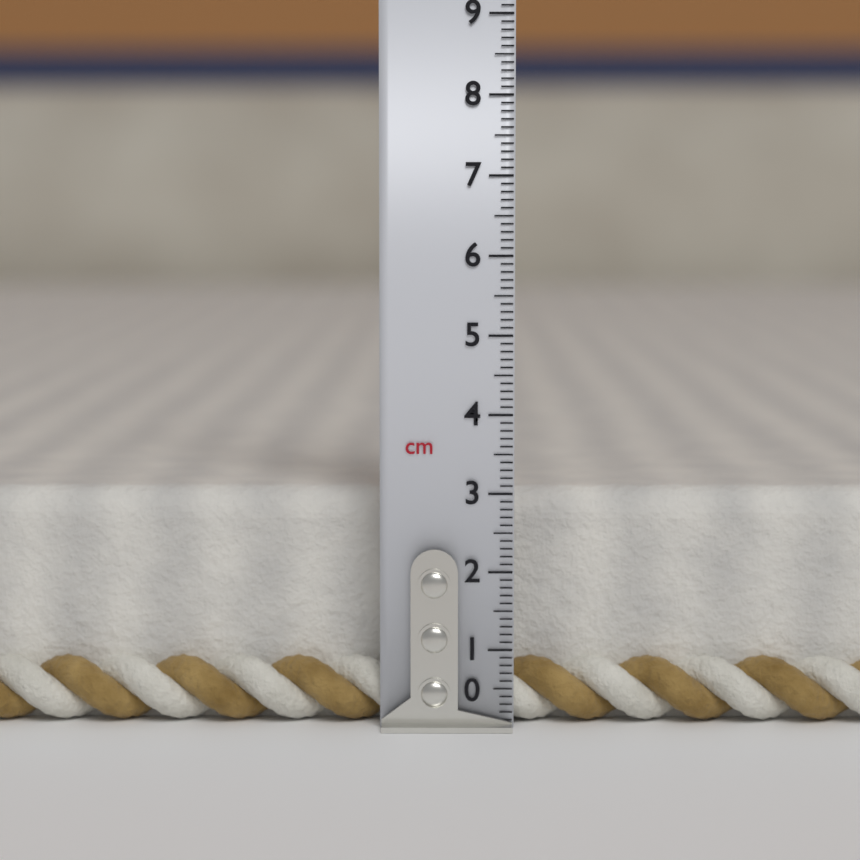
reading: 3.0 cm
